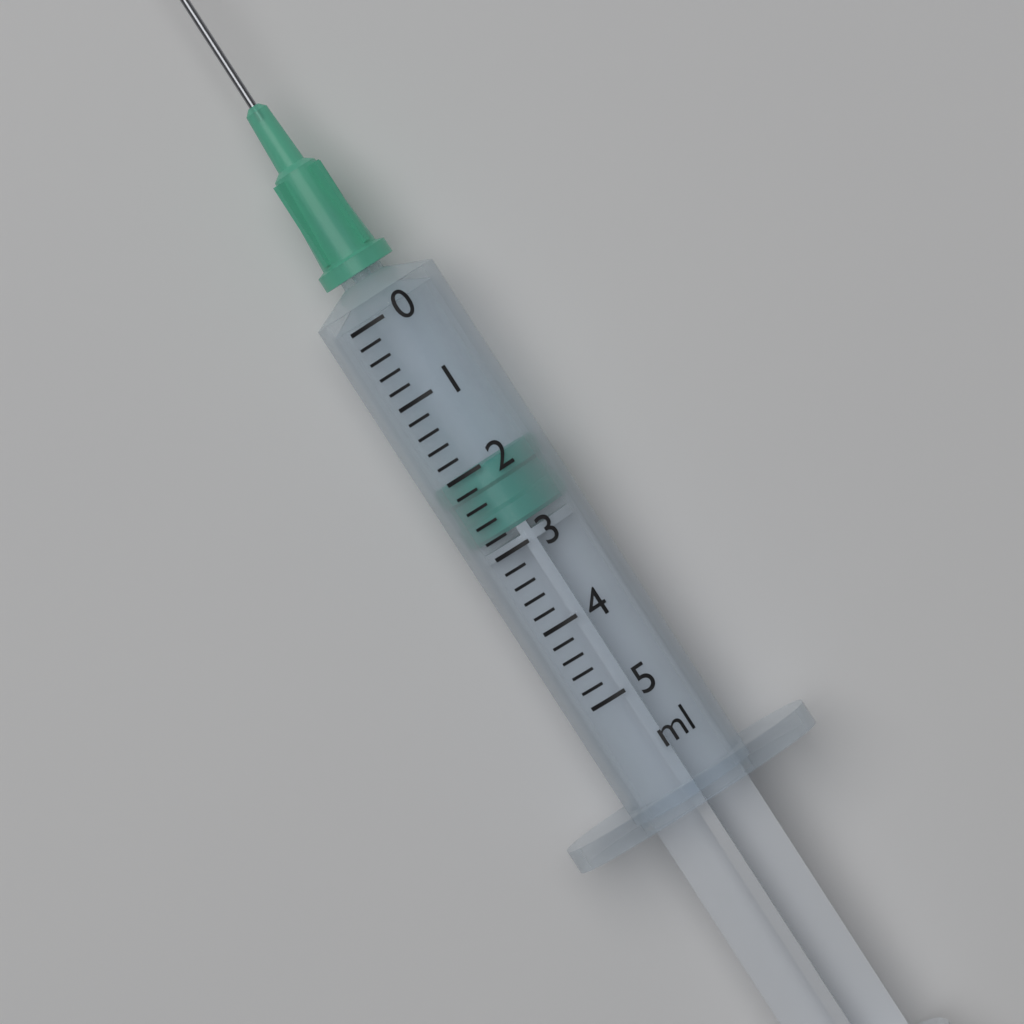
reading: 2.0 ml
